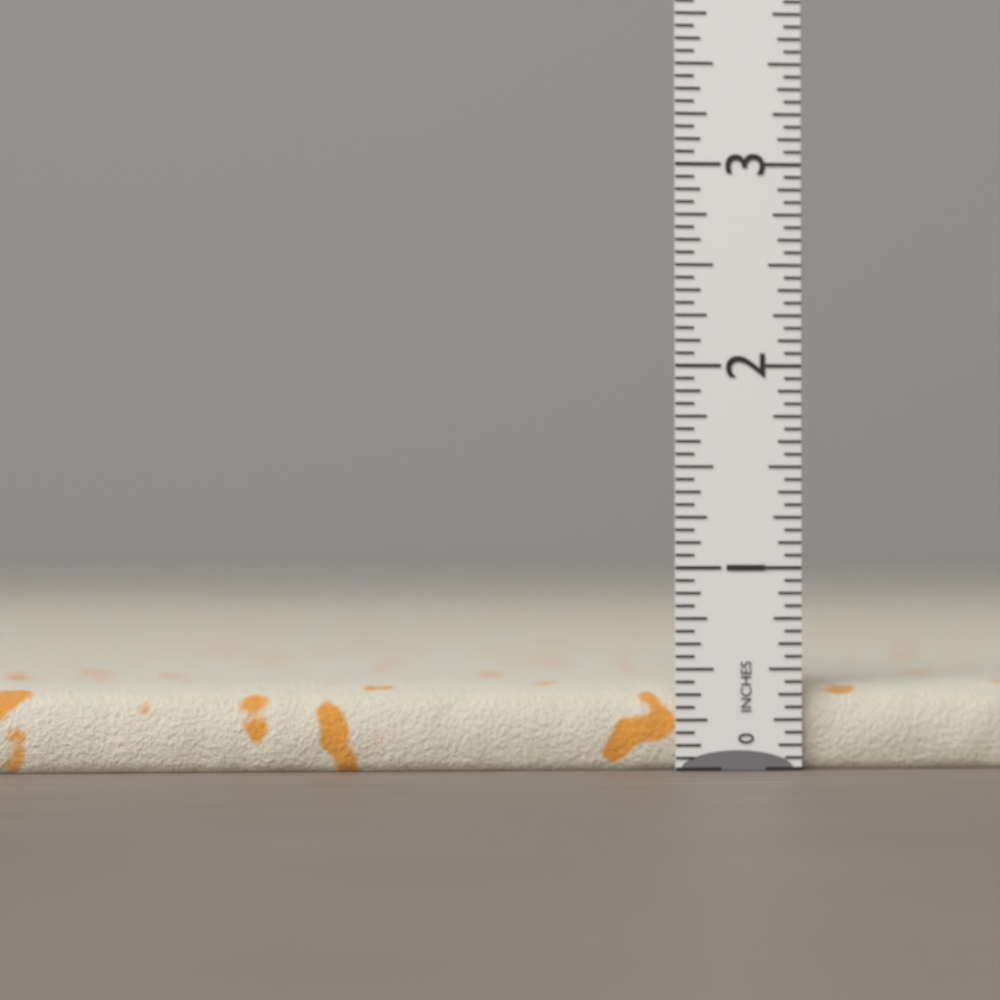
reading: 0.4375 in
